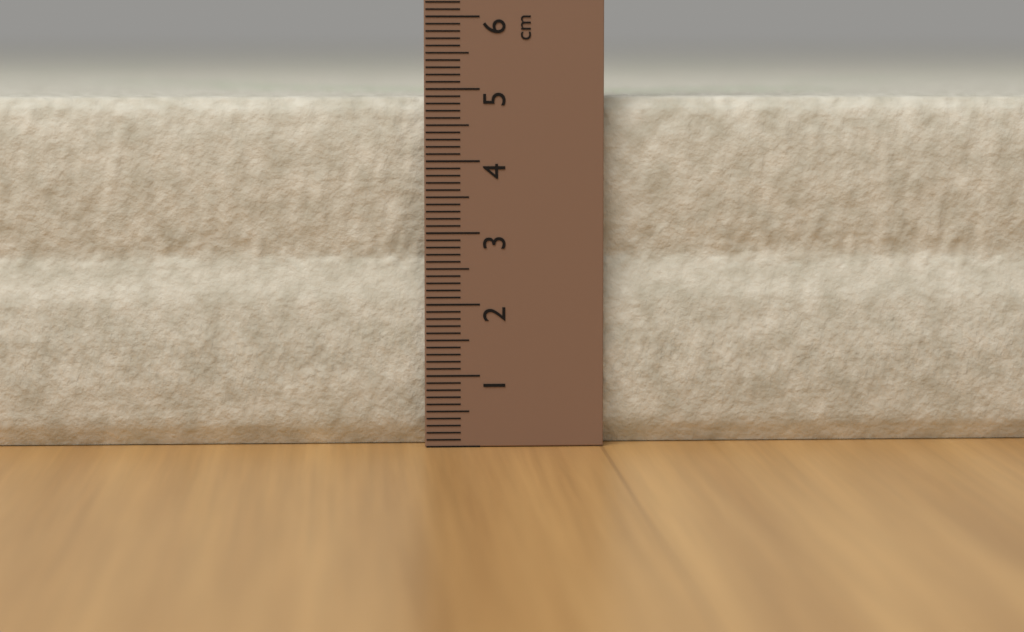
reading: 4.9 cm
